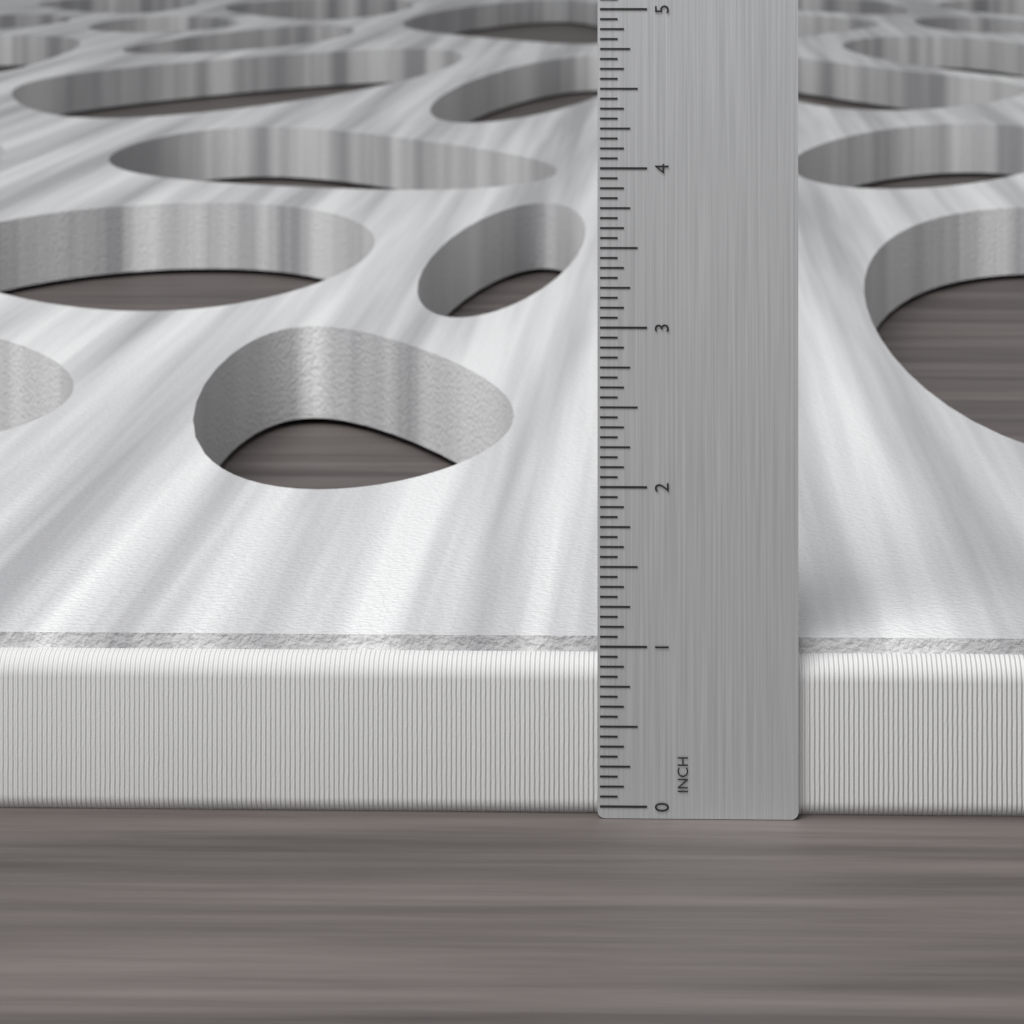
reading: 1.0000 in
